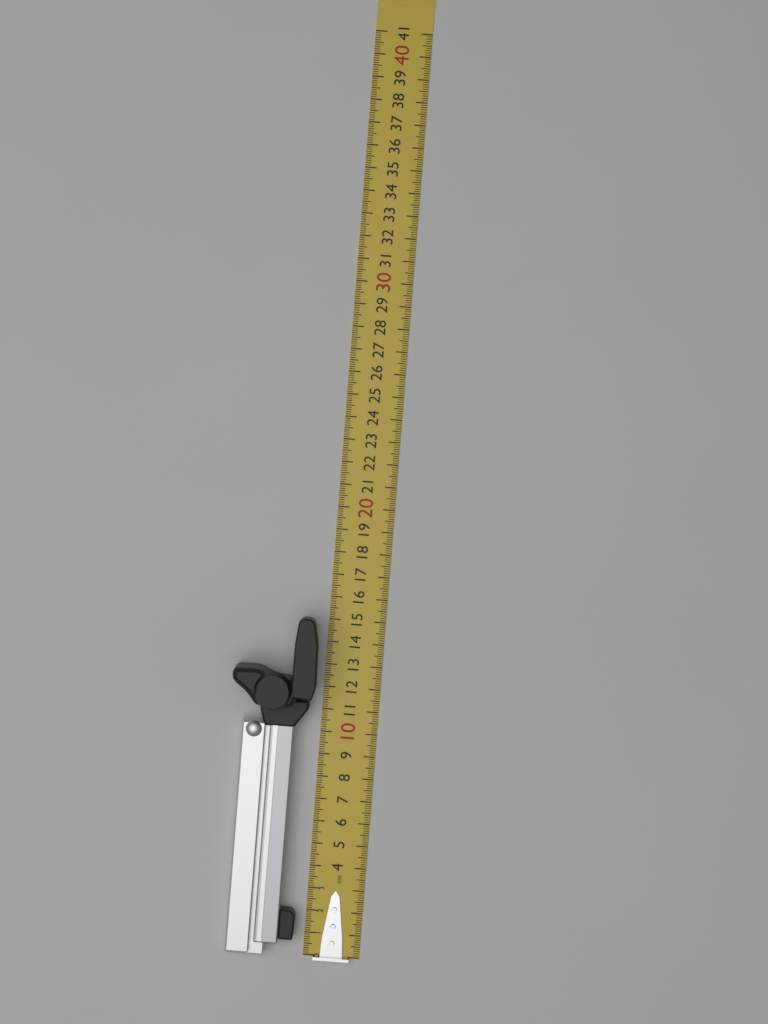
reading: 15.1 cm
